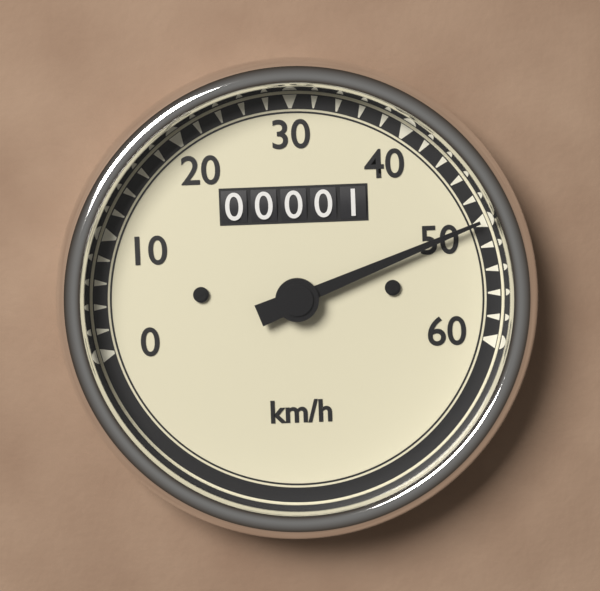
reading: 50 km/h
